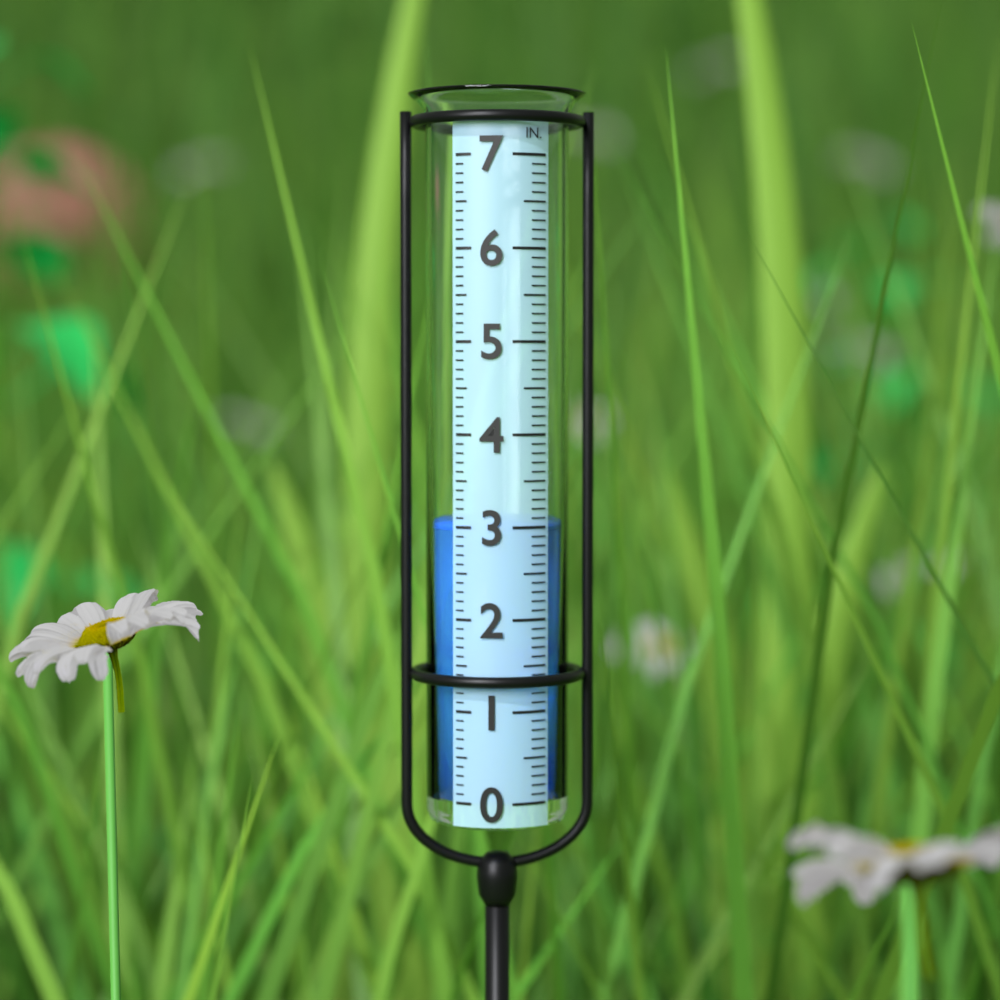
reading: 3.0 in
